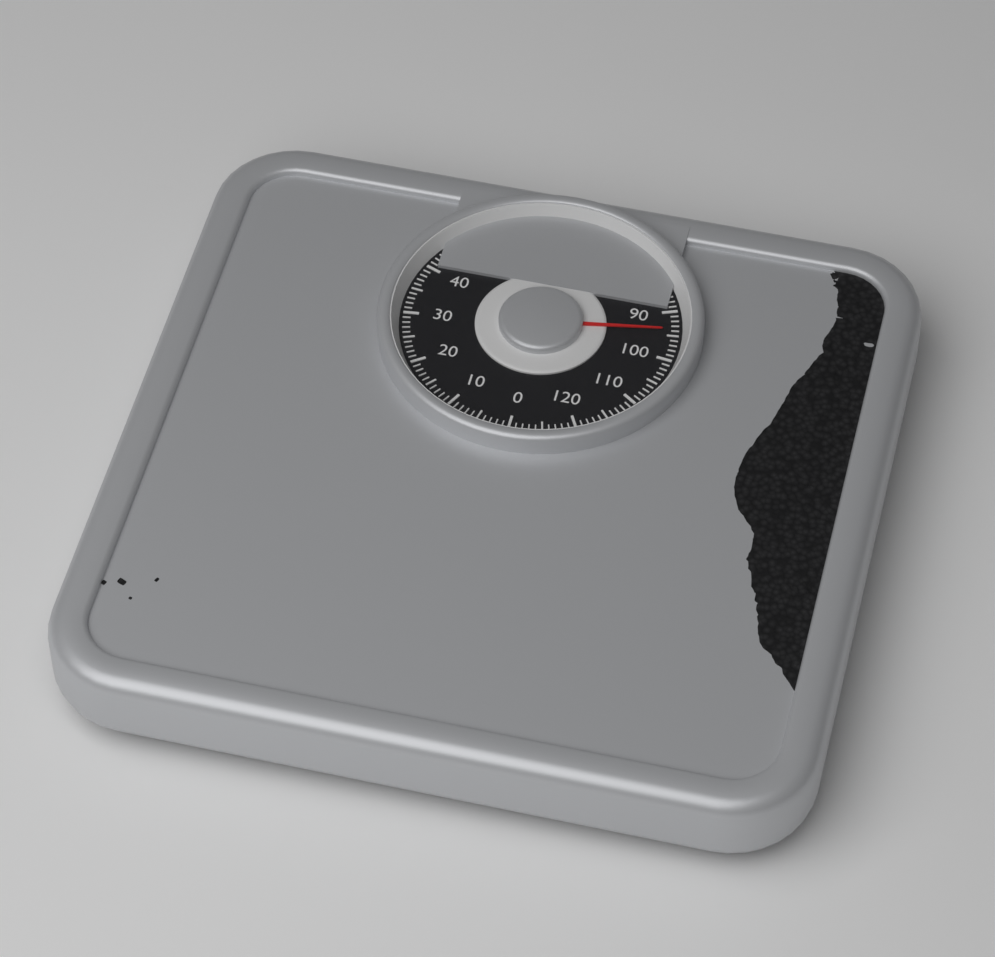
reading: 94 kg
